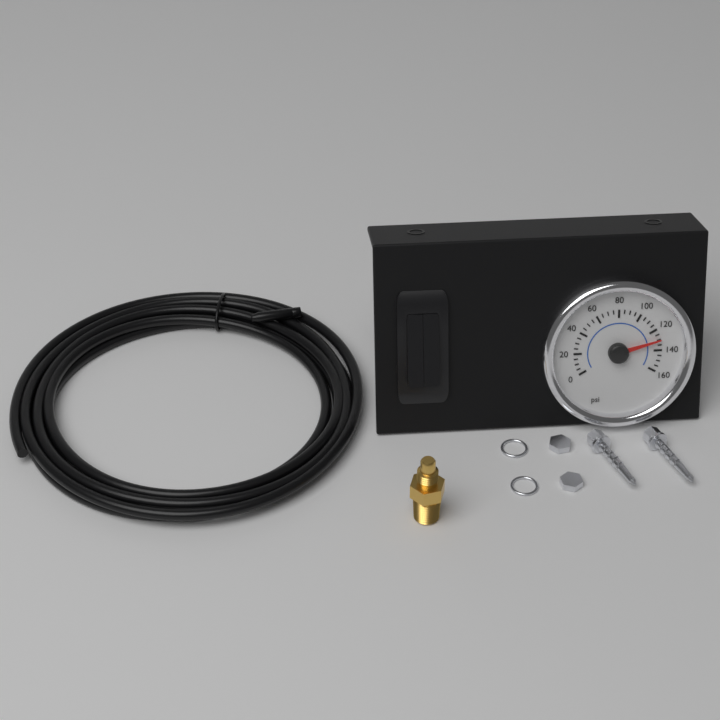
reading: 130 psi
